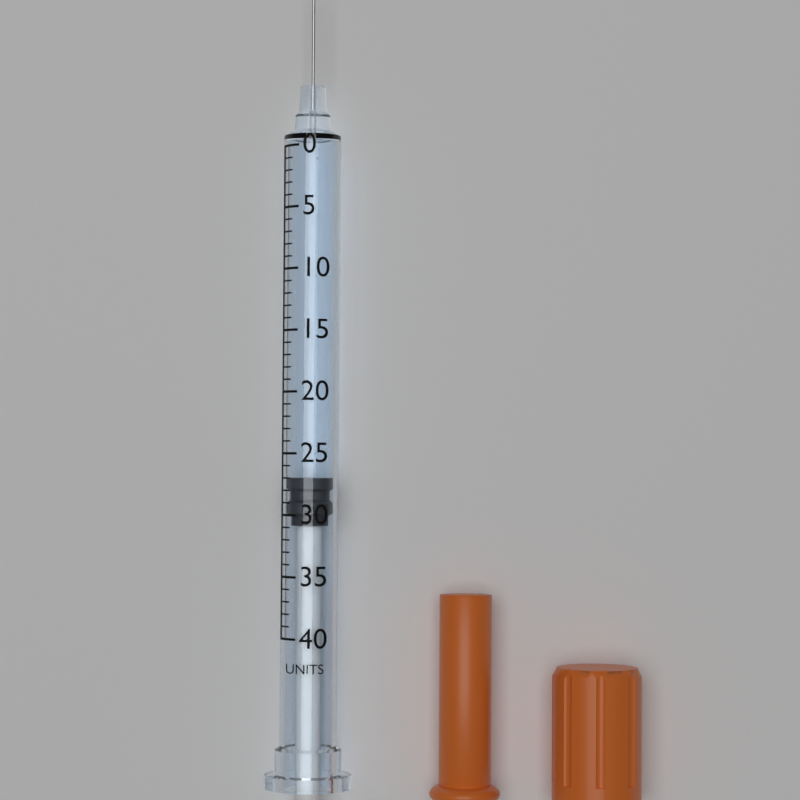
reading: 27 units
